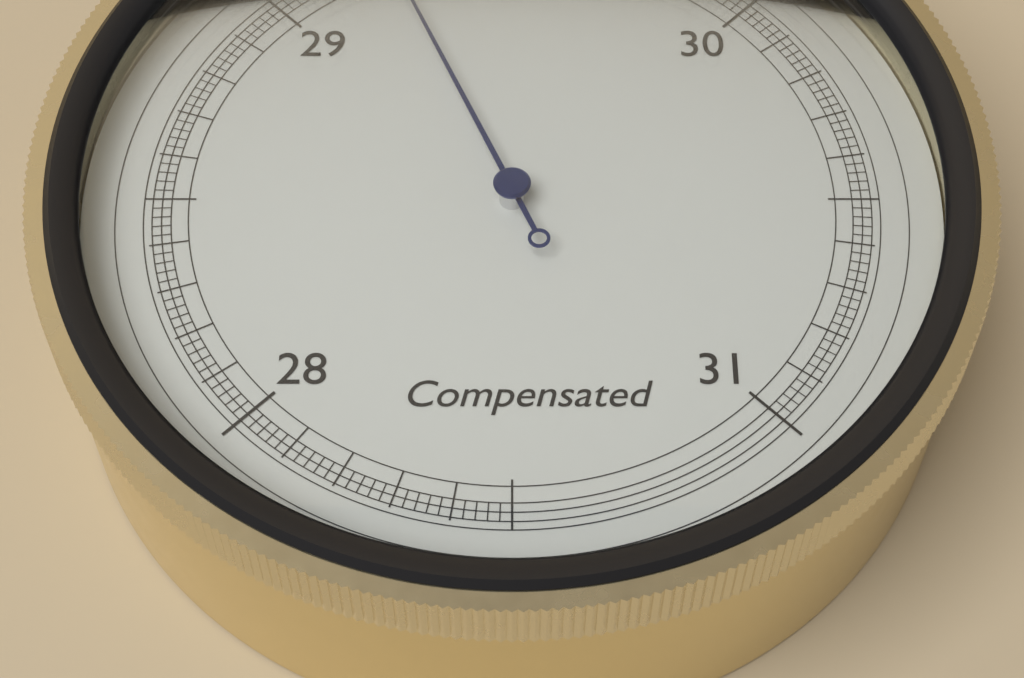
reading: 29.24 inHg
